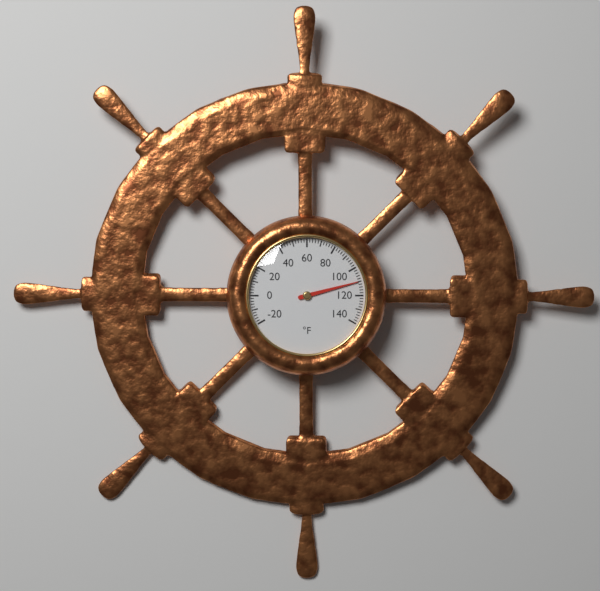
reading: 110 °F
